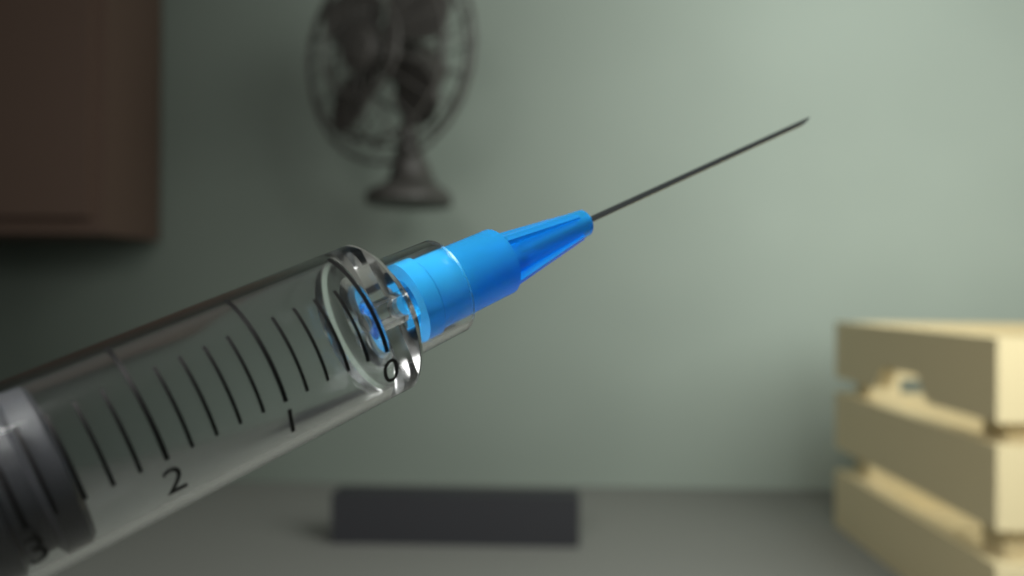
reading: 2.6 ml
